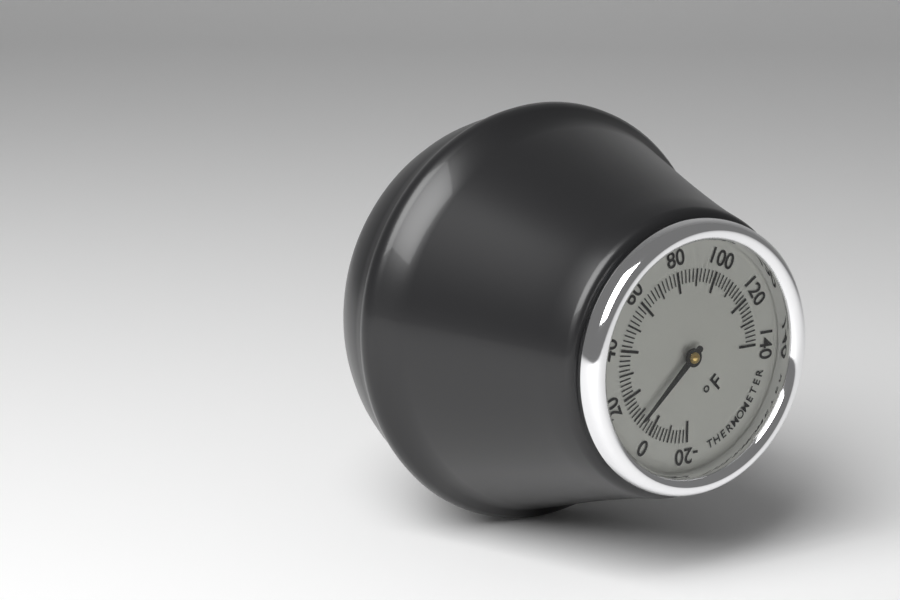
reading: 8 °F
